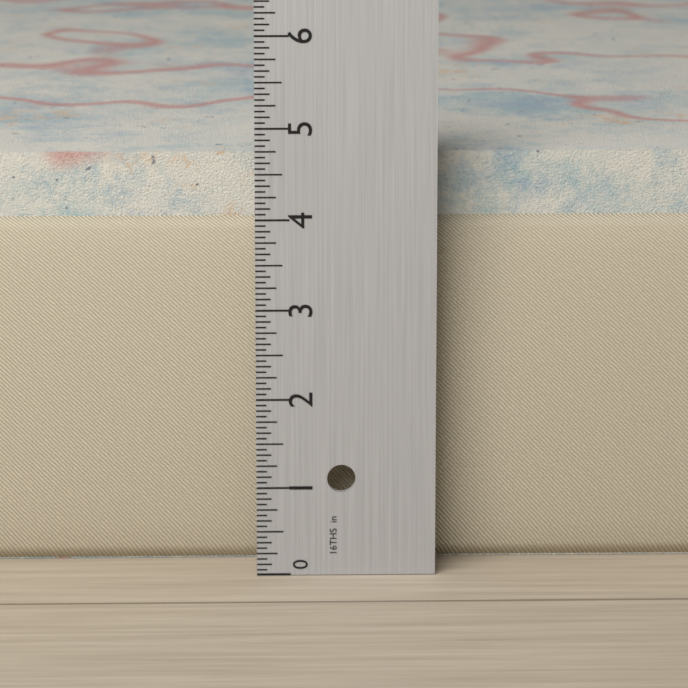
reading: 4.6250 in
